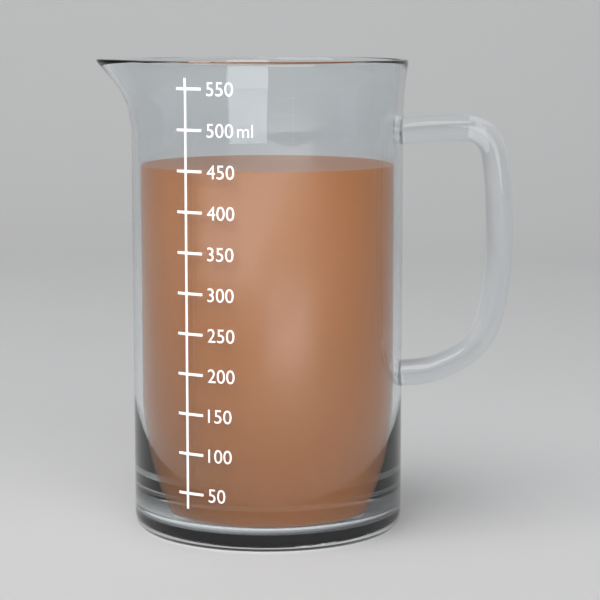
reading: 450 ml
